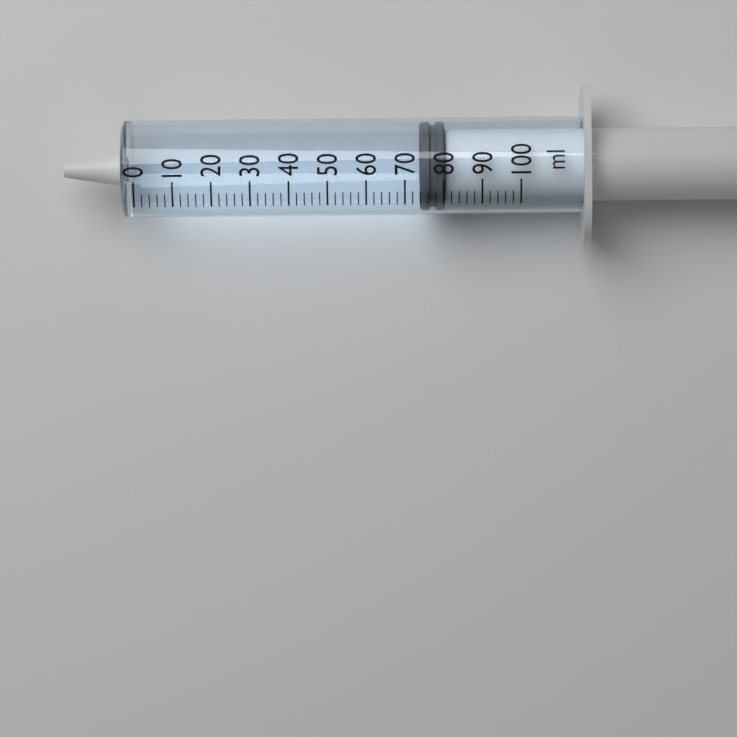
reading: 74 ml
